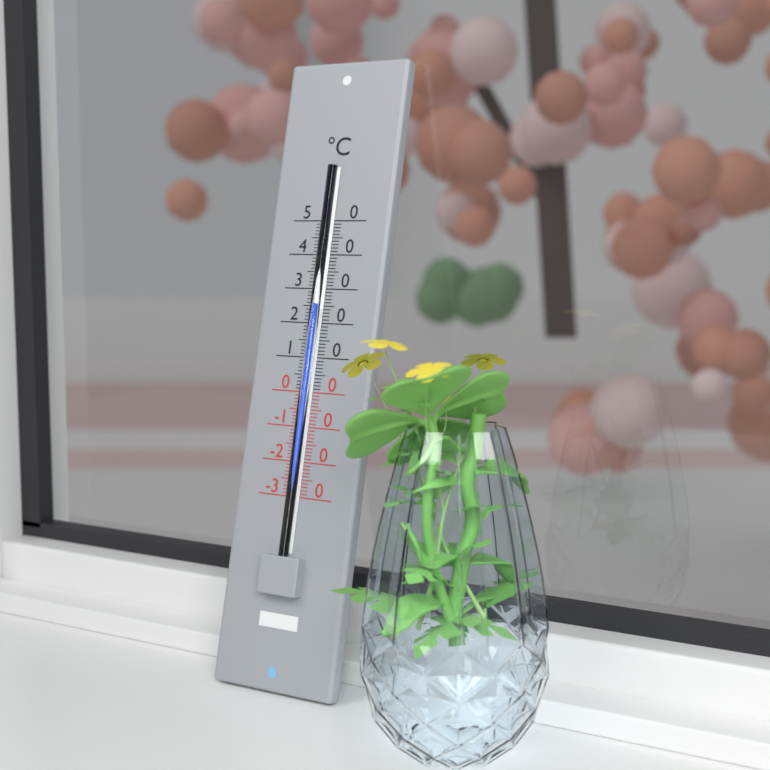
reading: 25 °C
